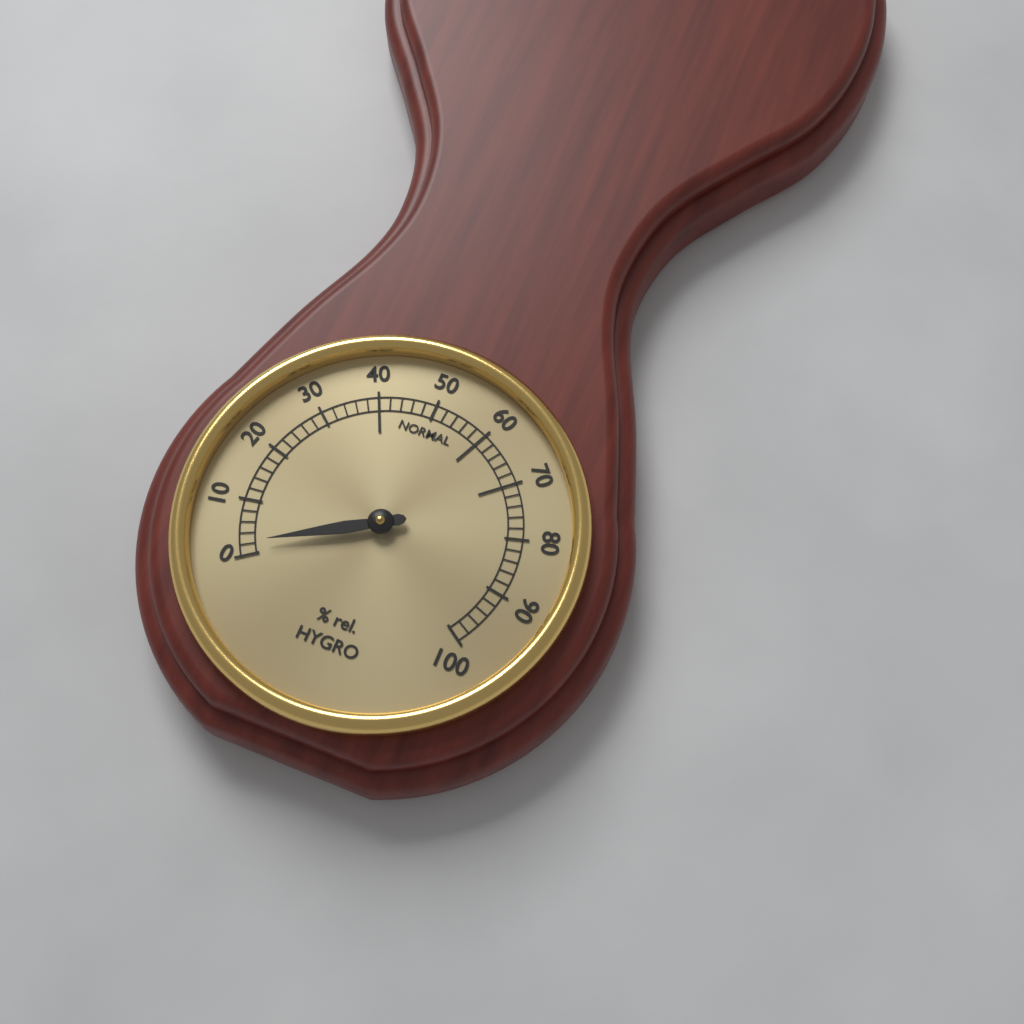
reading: 2 % rel.
